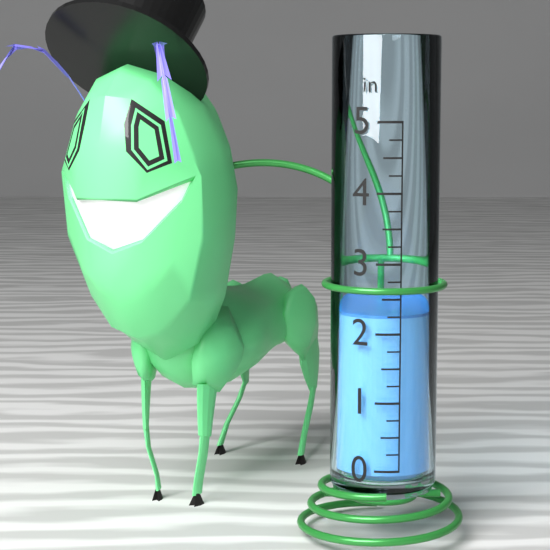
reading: 2.25 in
